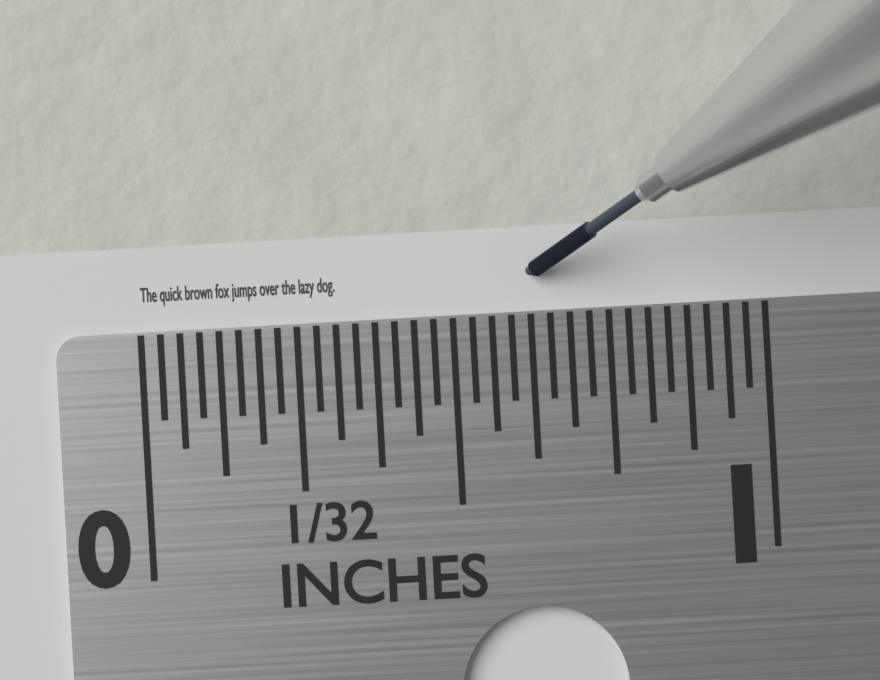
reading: 0.31250 in
